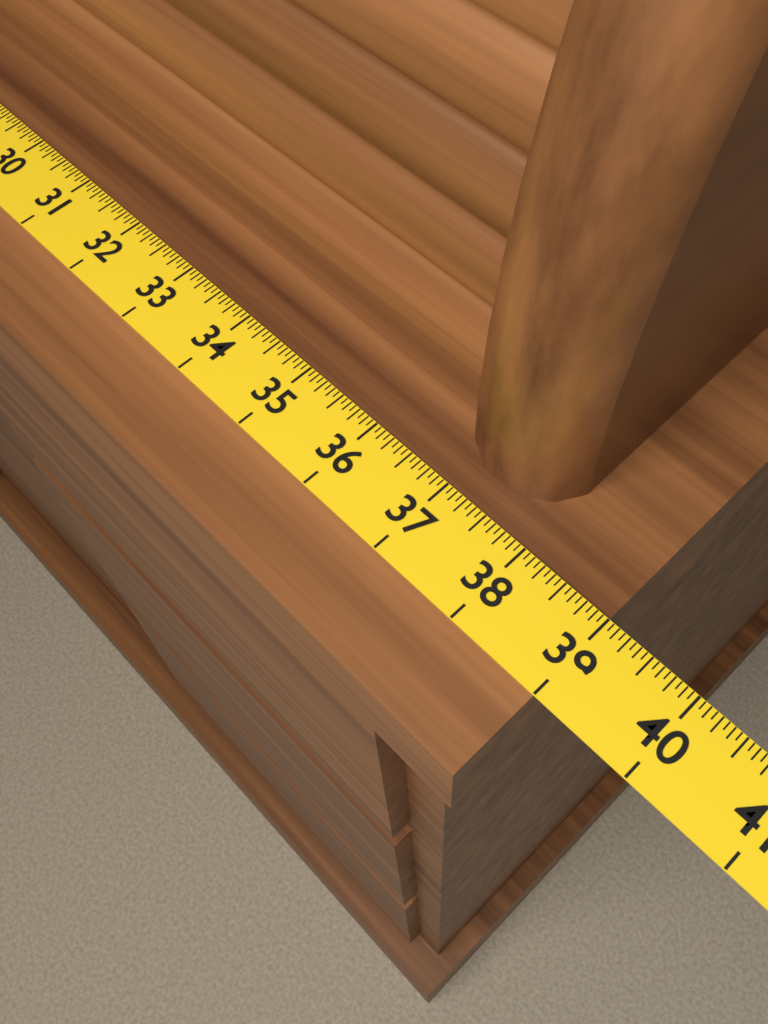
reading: 39.0000 (no unit)
